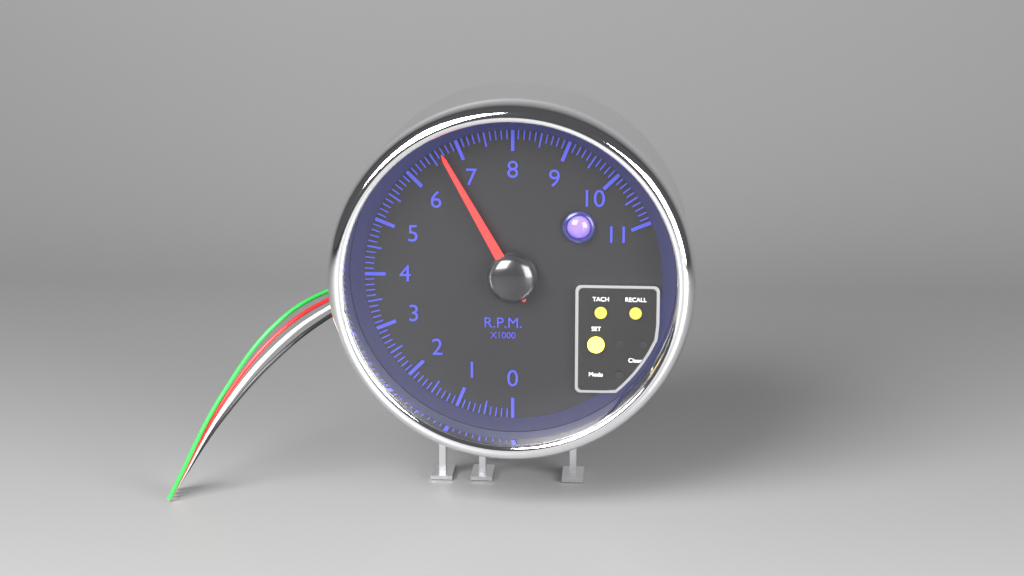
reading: 6.7 rpm x1000
